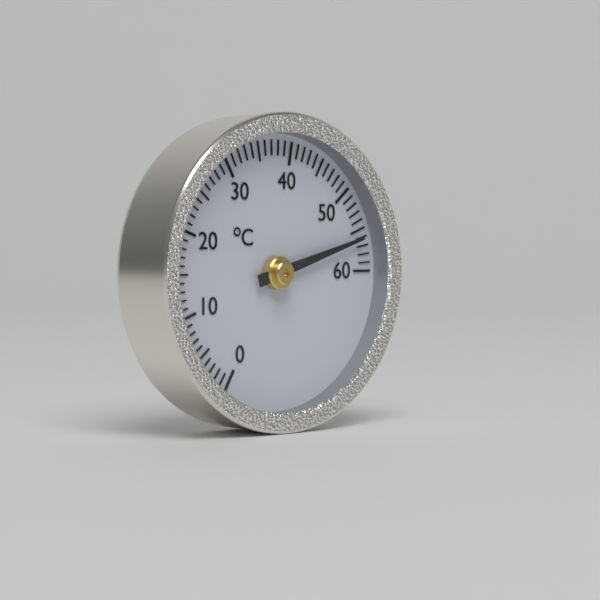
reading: 56 °C
